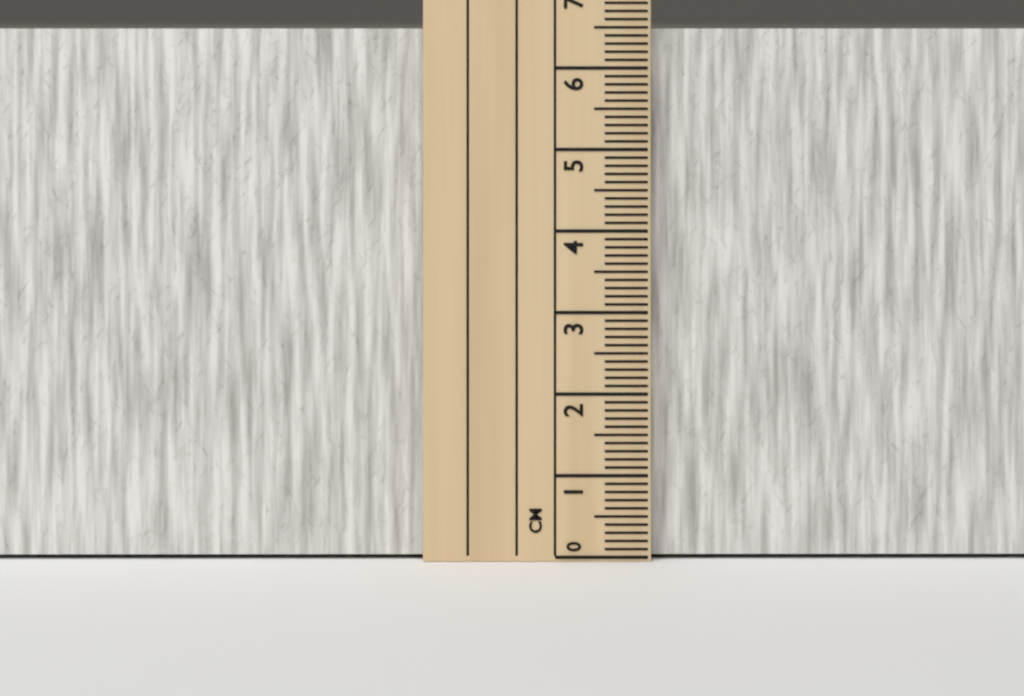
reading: 6.5 cm
